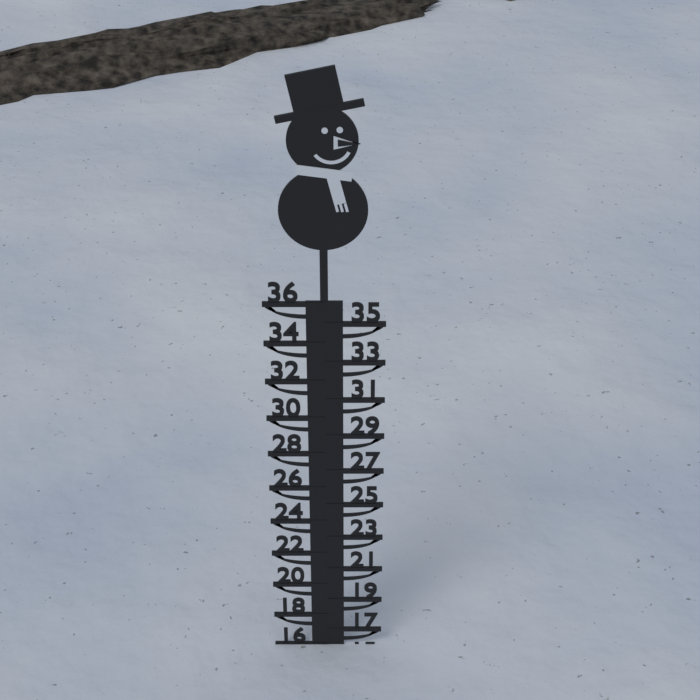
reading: 16 (no unit)
